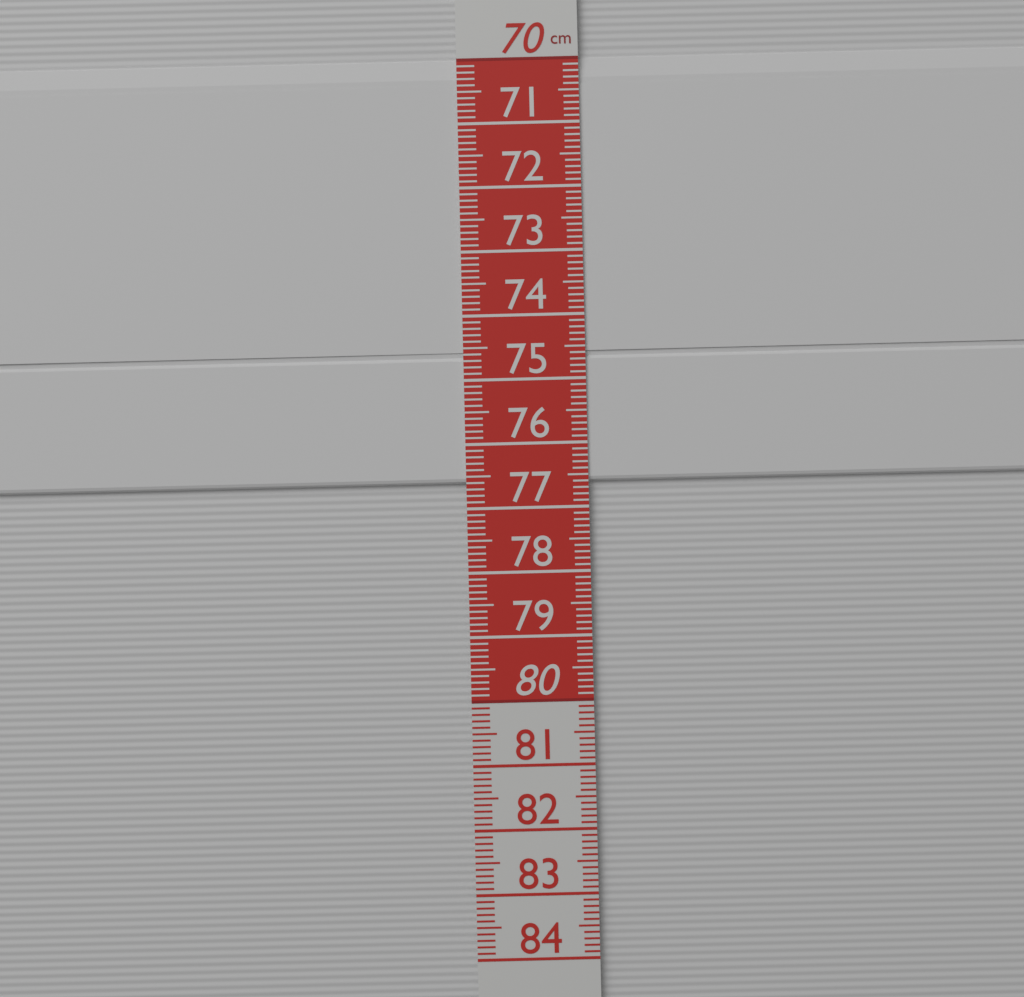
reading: 76.6 cm
